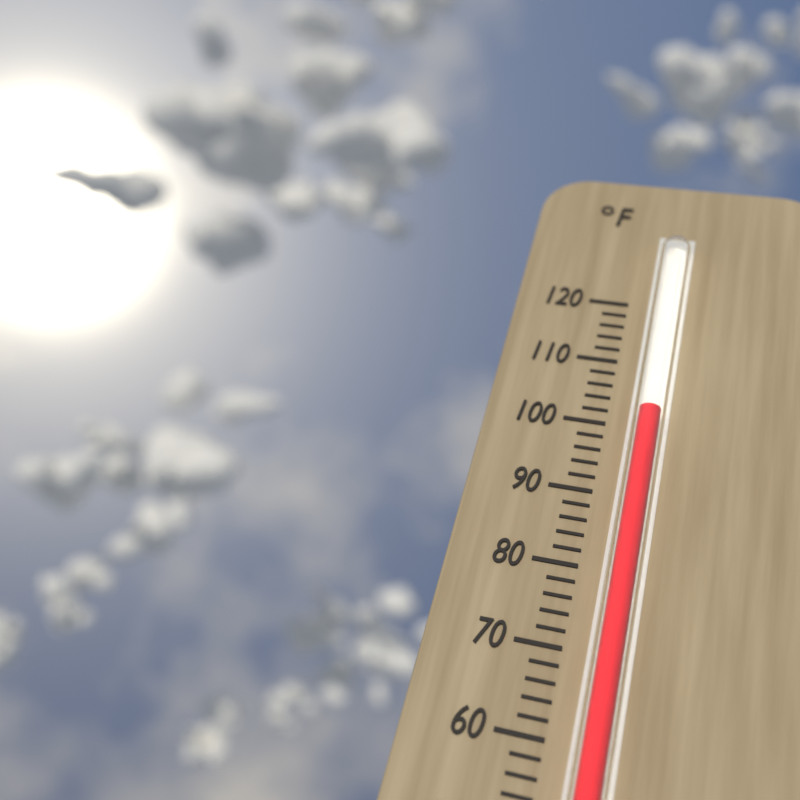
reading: 102 °F
